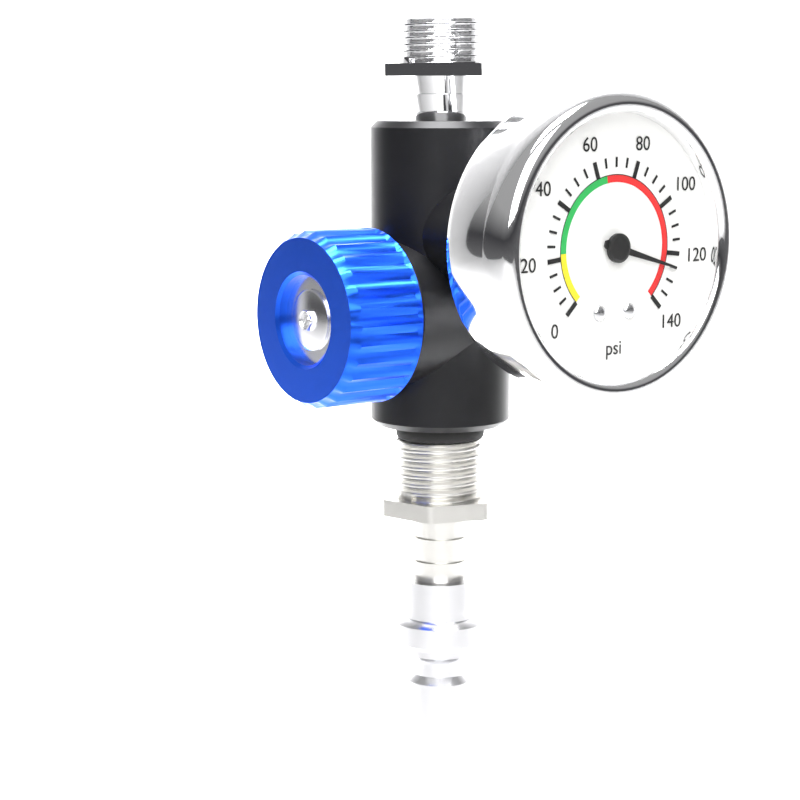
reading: 125 psi
